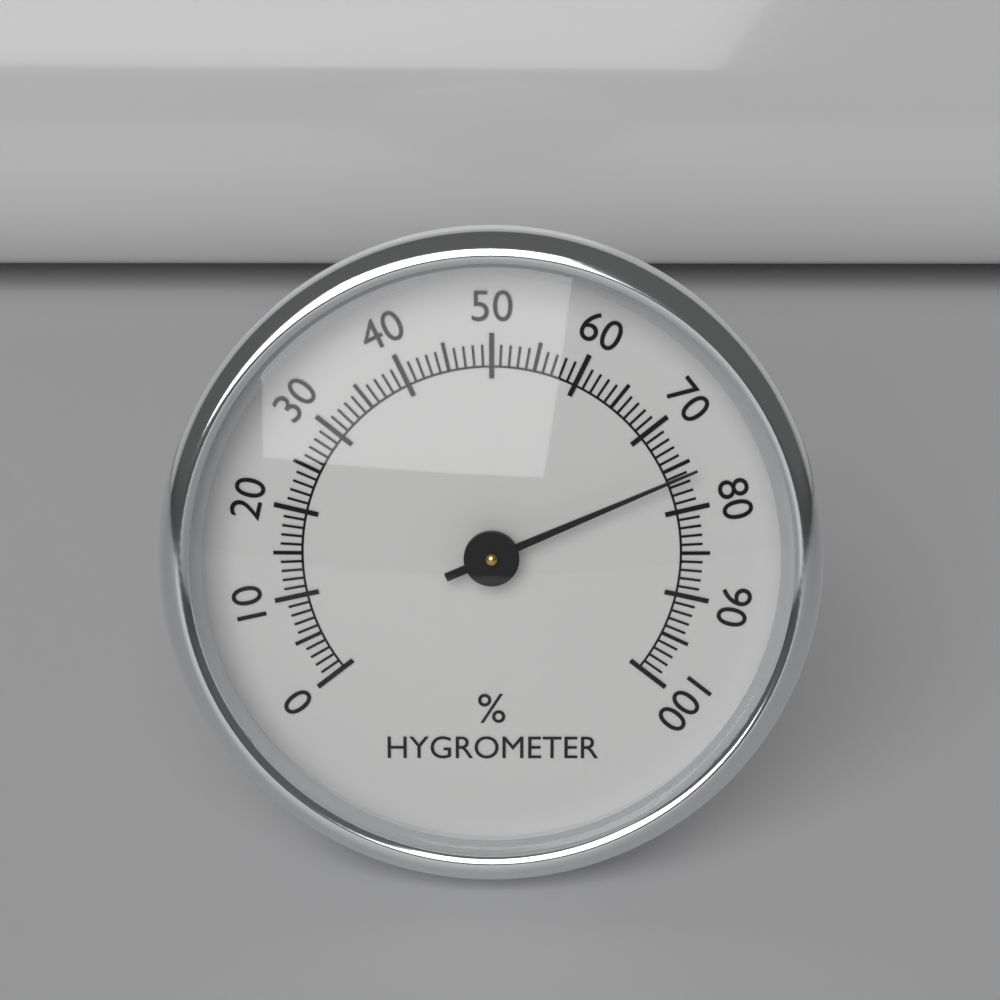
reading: 76 %
